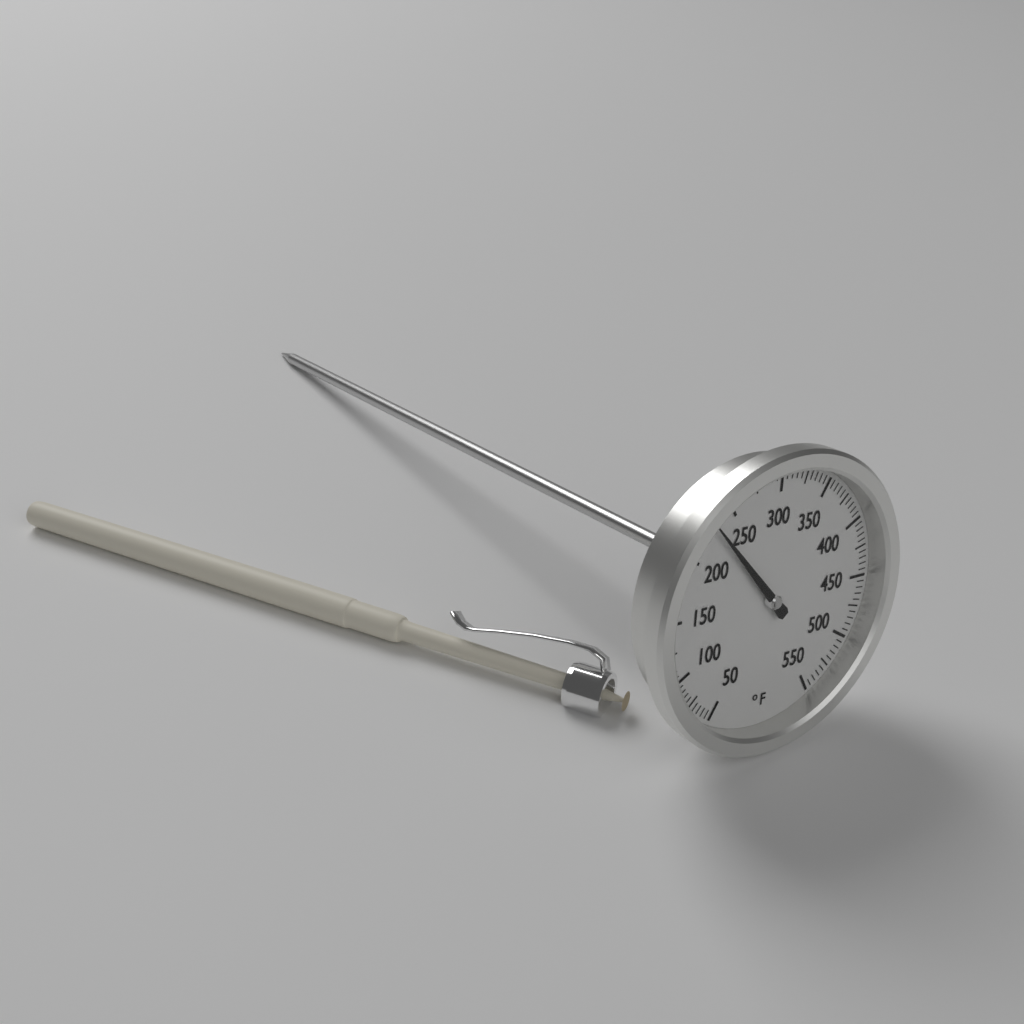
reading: 230 °F
